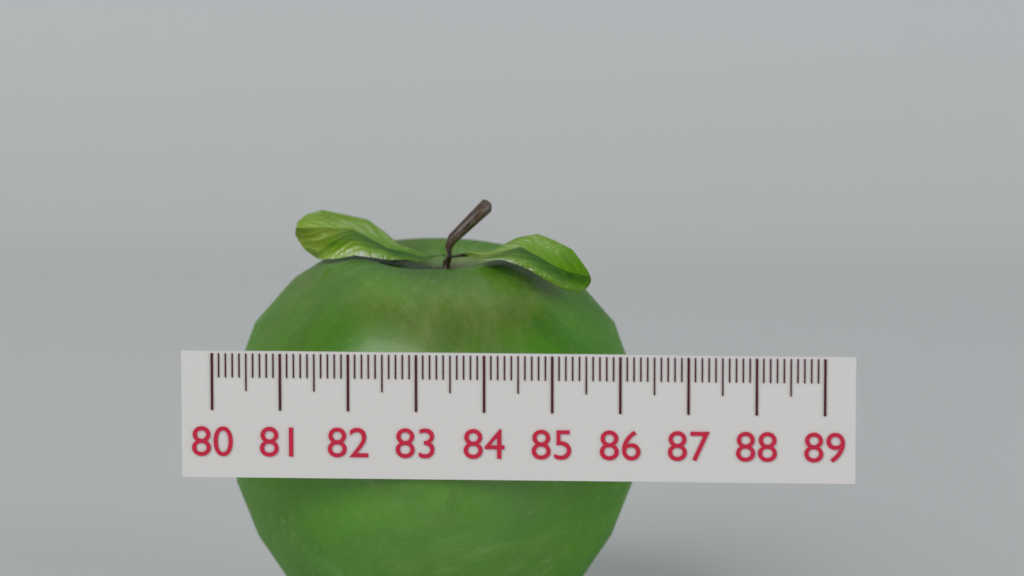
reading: 86.2 (no unit)
